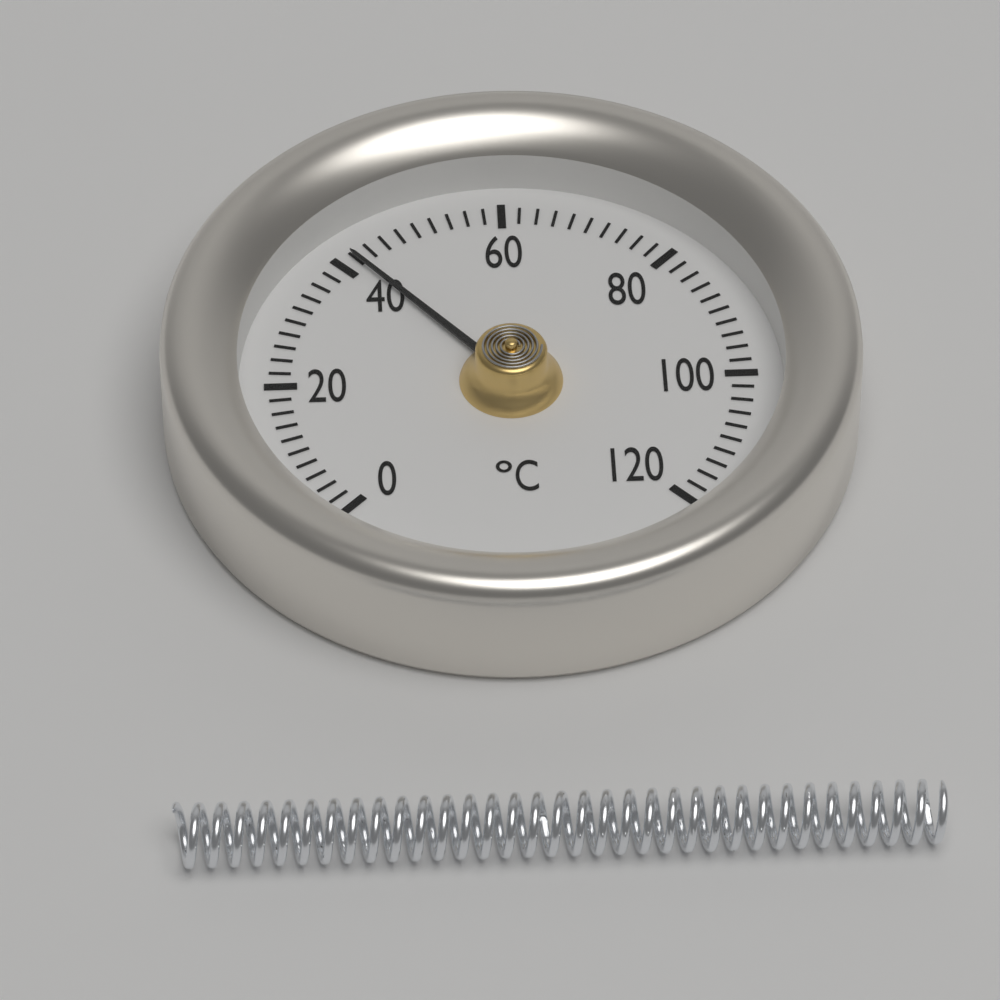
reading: 42 °C
